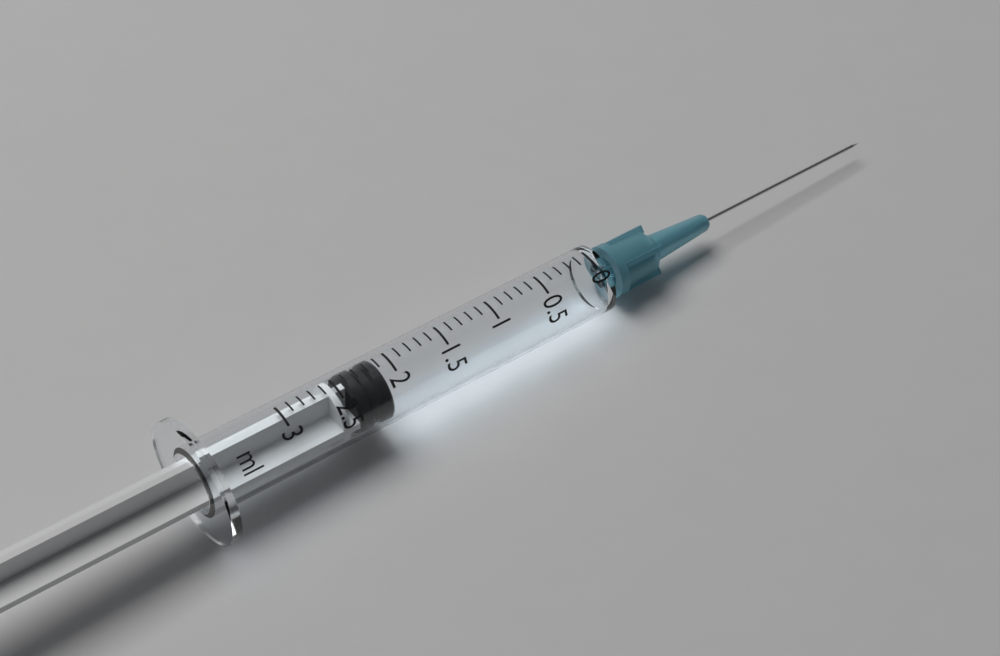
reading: 2.1 ml
